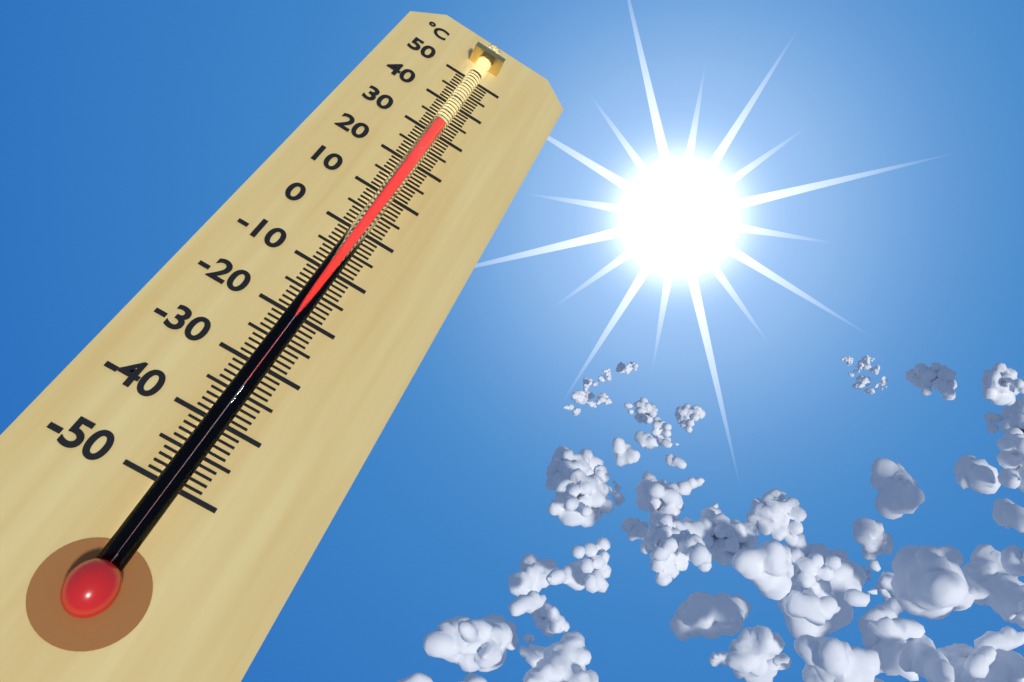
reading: 31 °C
